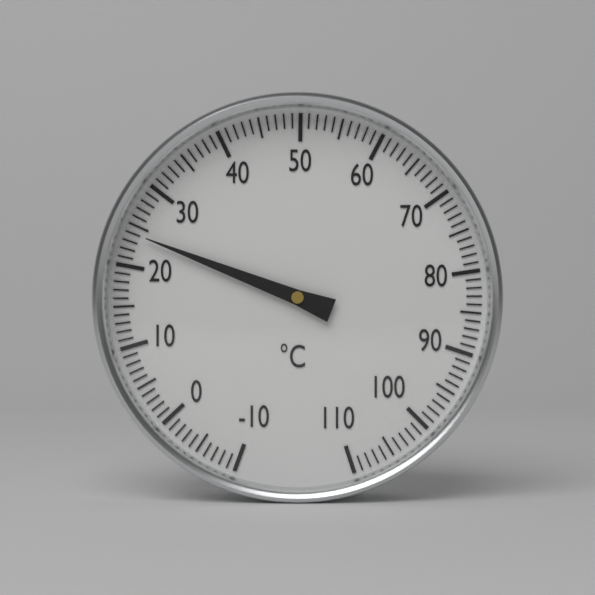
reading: 24 °C
